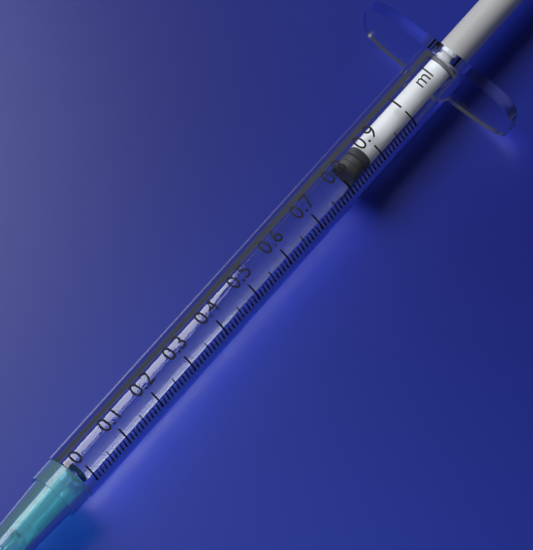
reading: 0.83 ml
